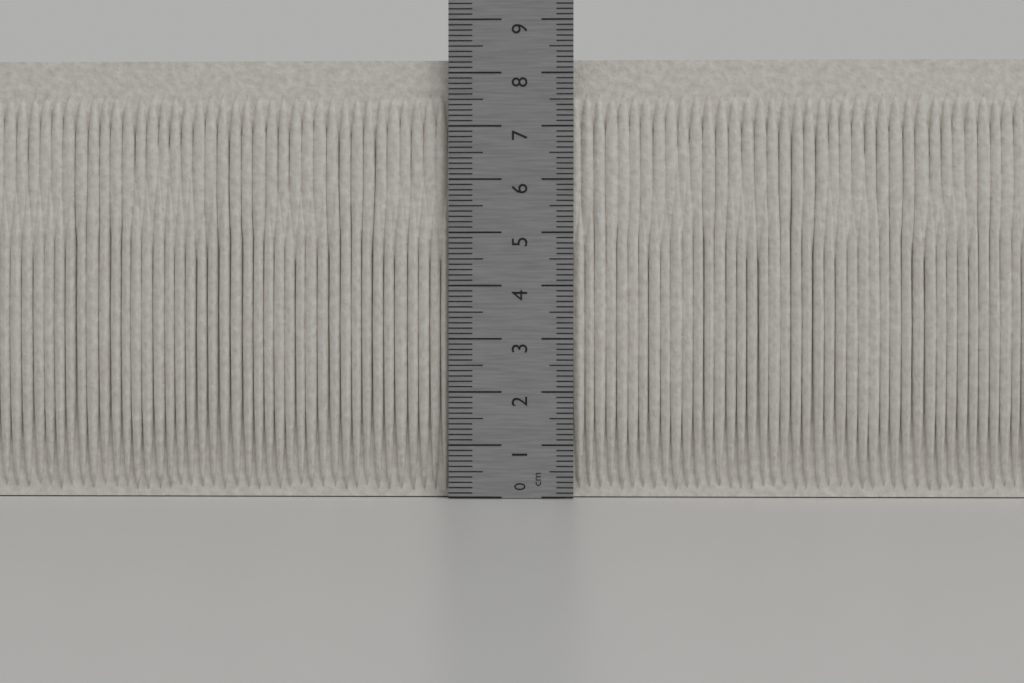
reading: 8.3 cm
